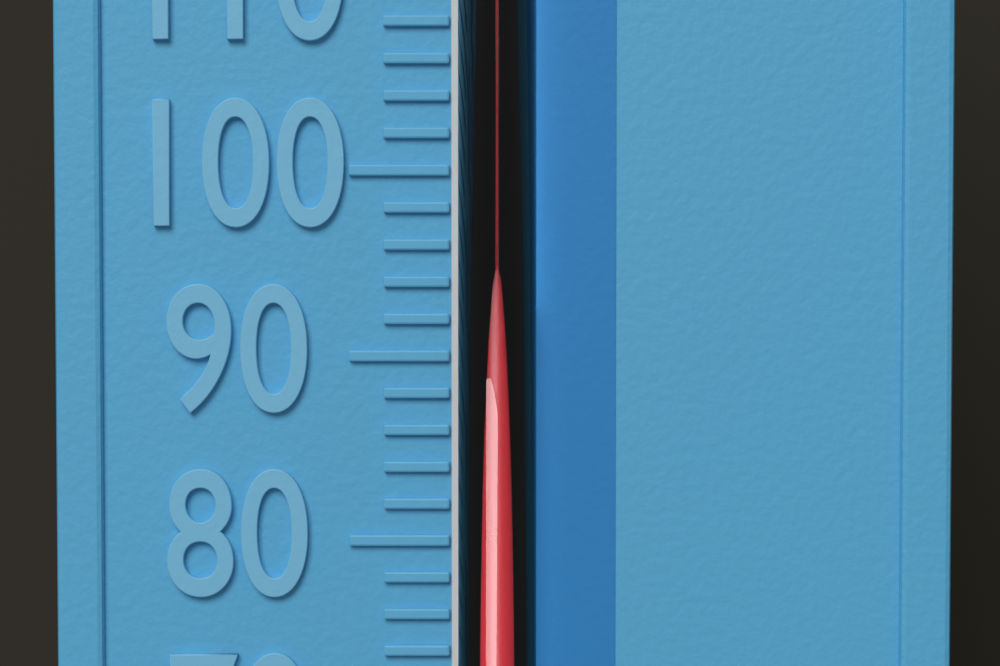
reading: 94 °F
